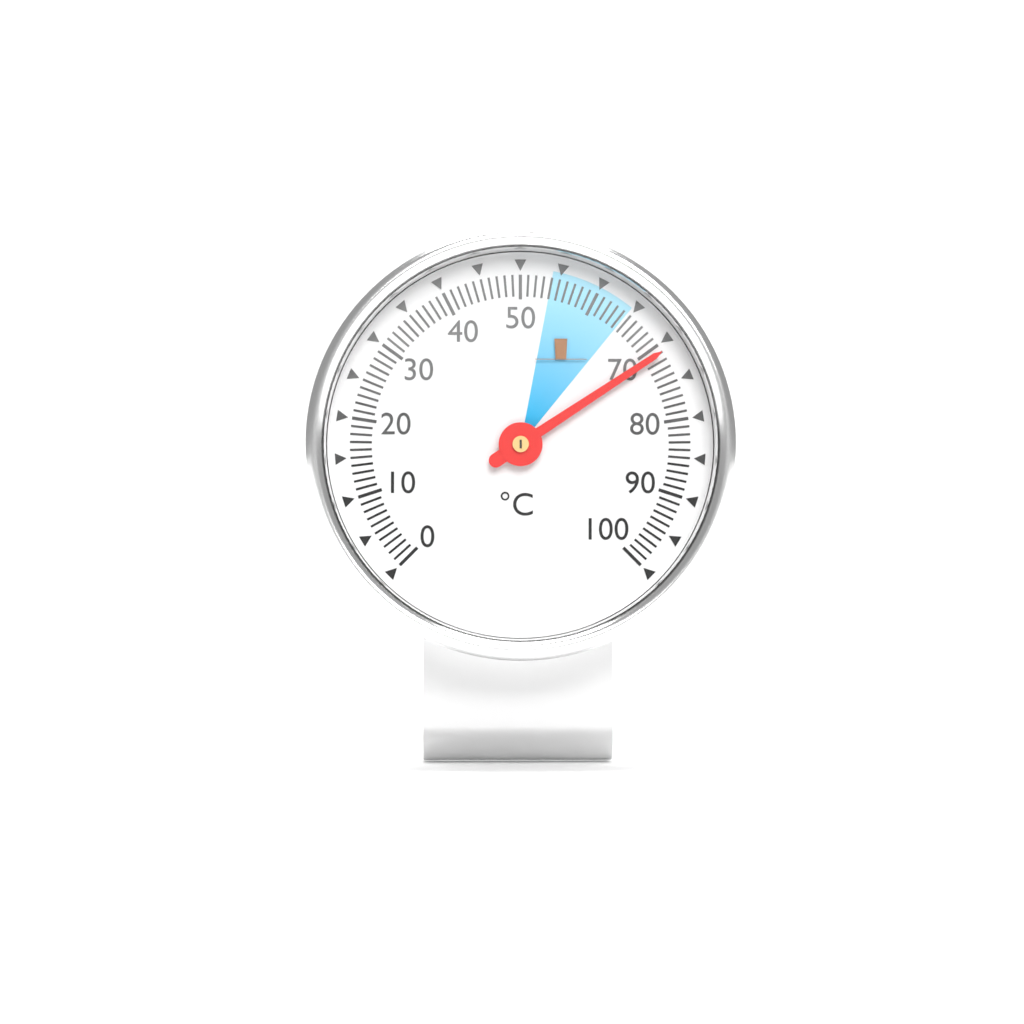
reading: 71 °C
